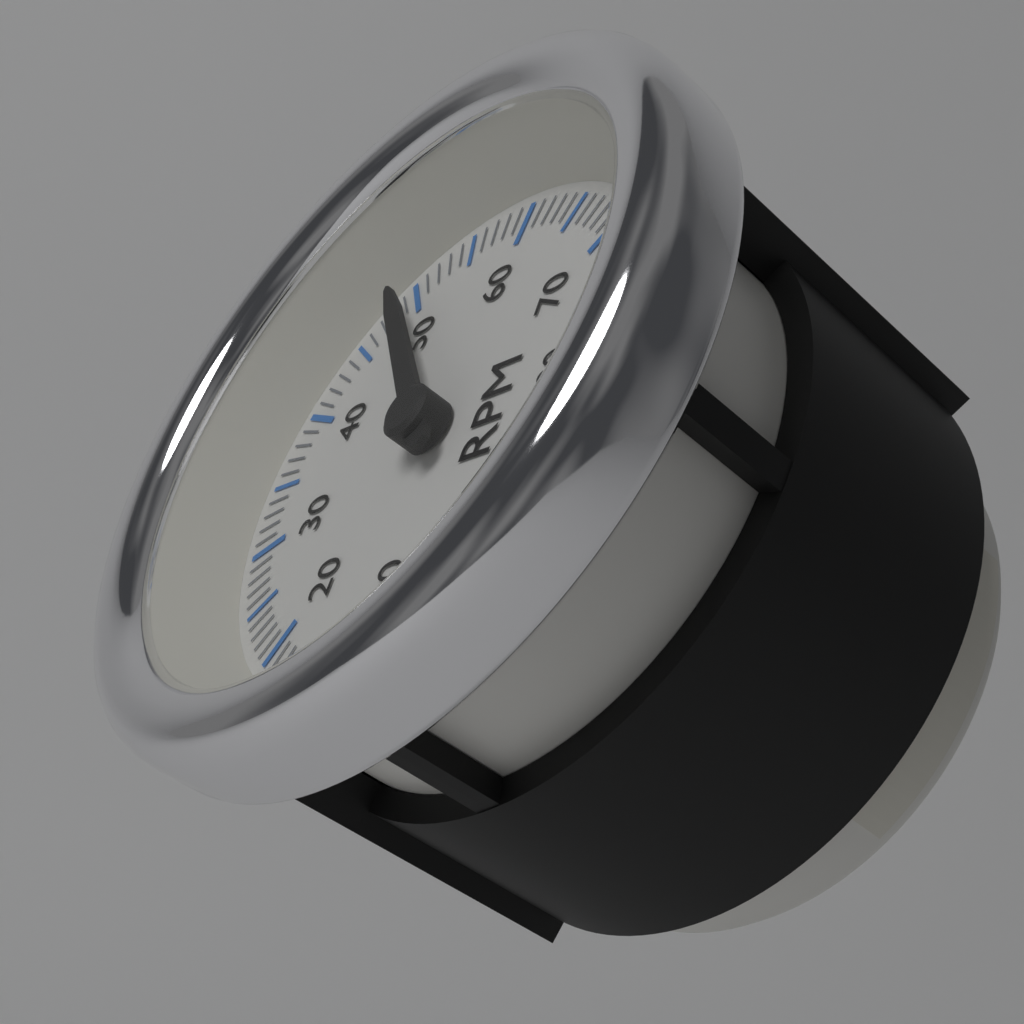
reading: 4900 RPM
